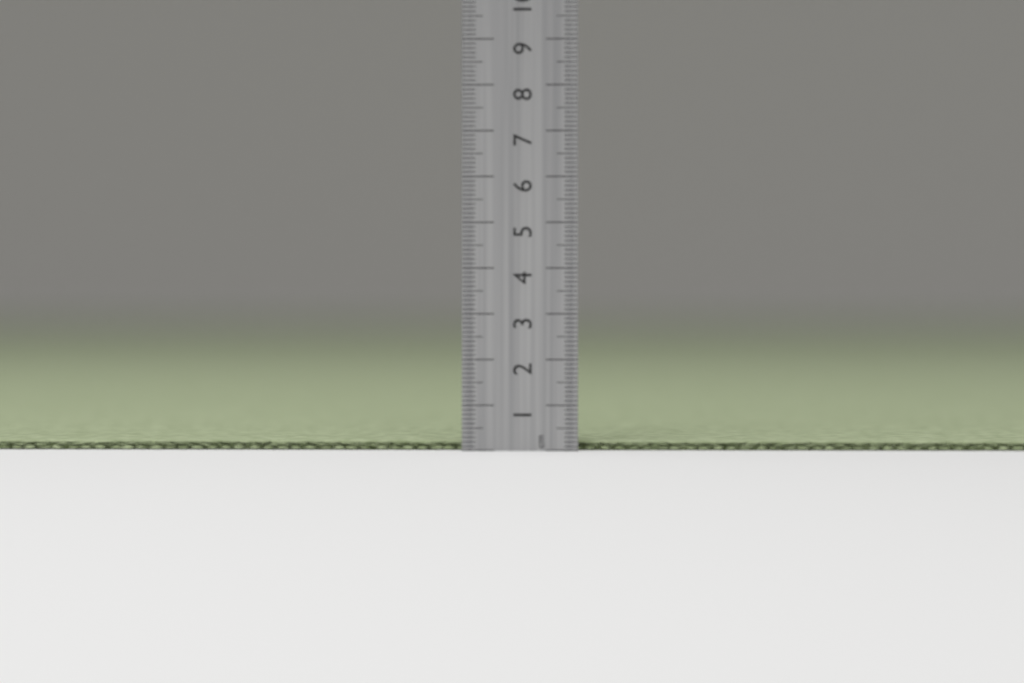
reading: 0.2 cm
